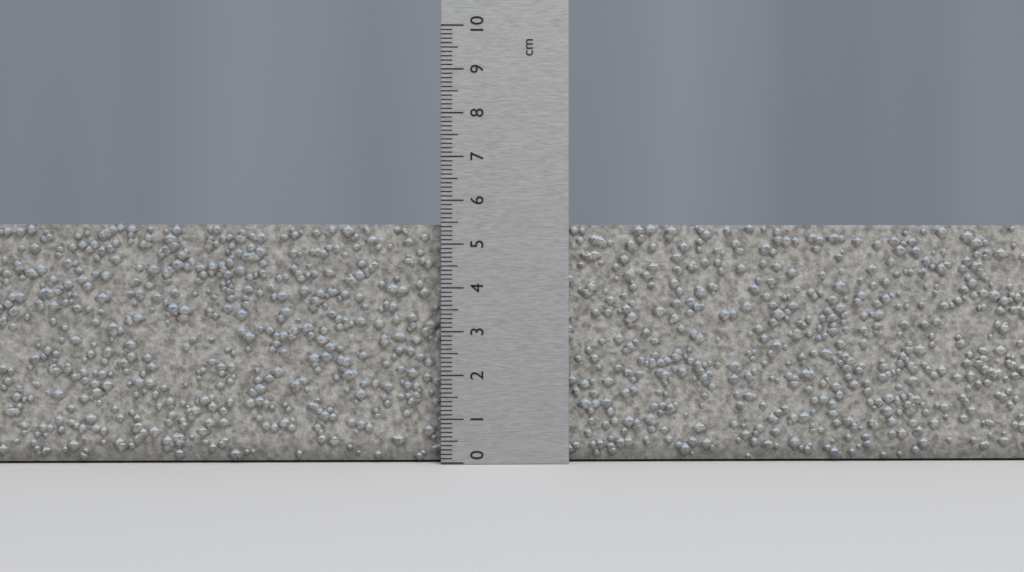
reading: 5.5 cm
